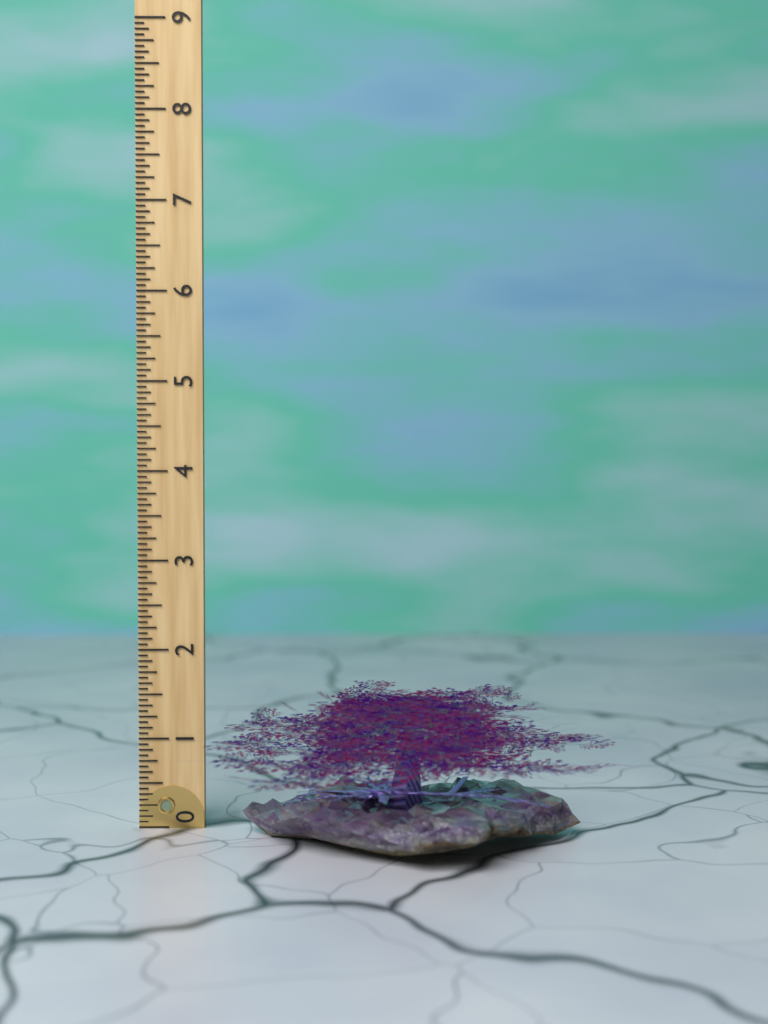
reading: 1.7500 (no unit)
